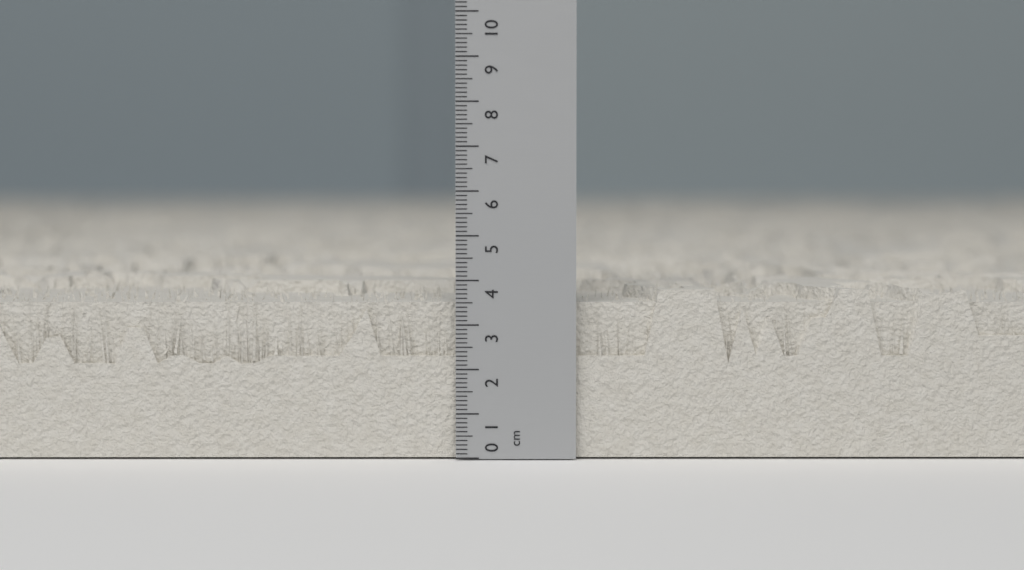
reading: 3.8 cm
